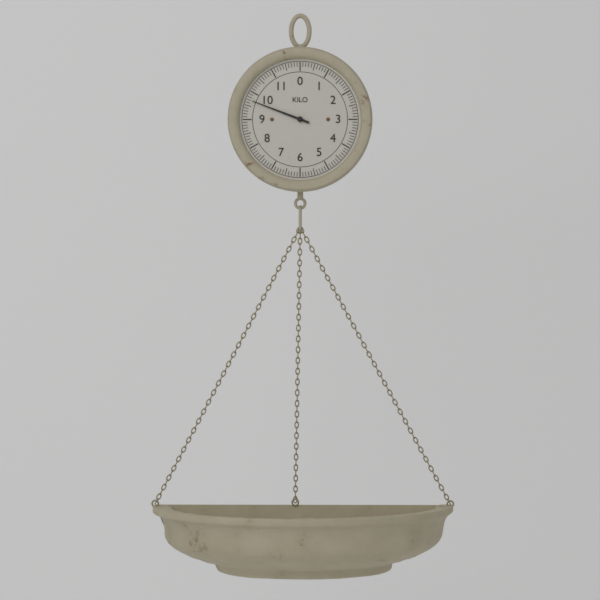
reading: 9.7 kg
